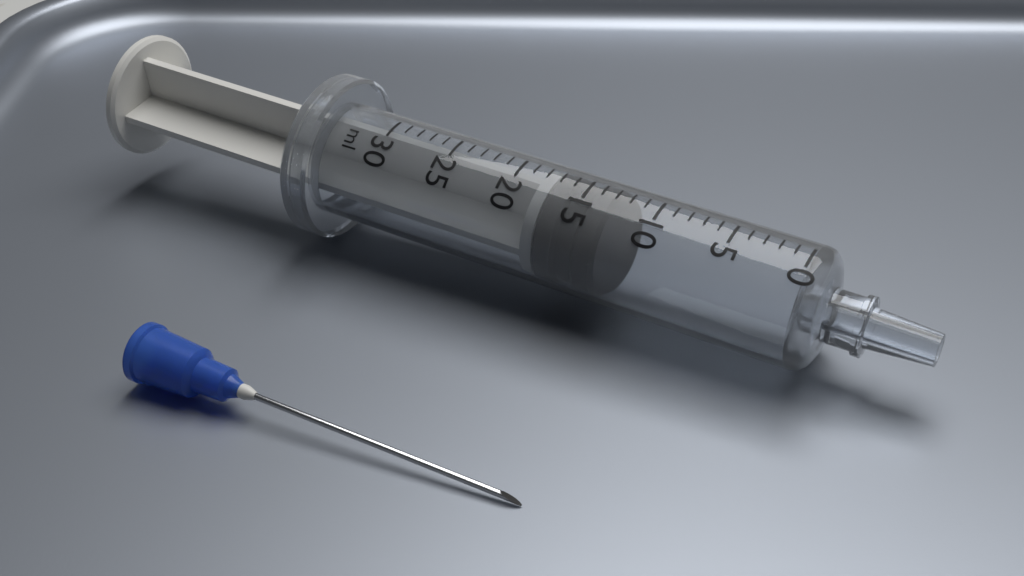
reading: 13 ml
